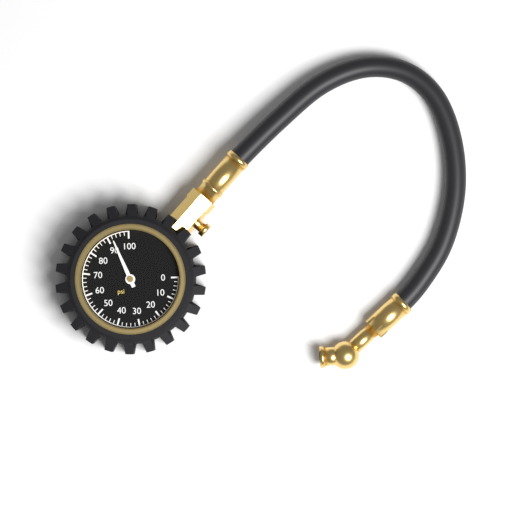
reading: 92 psi
